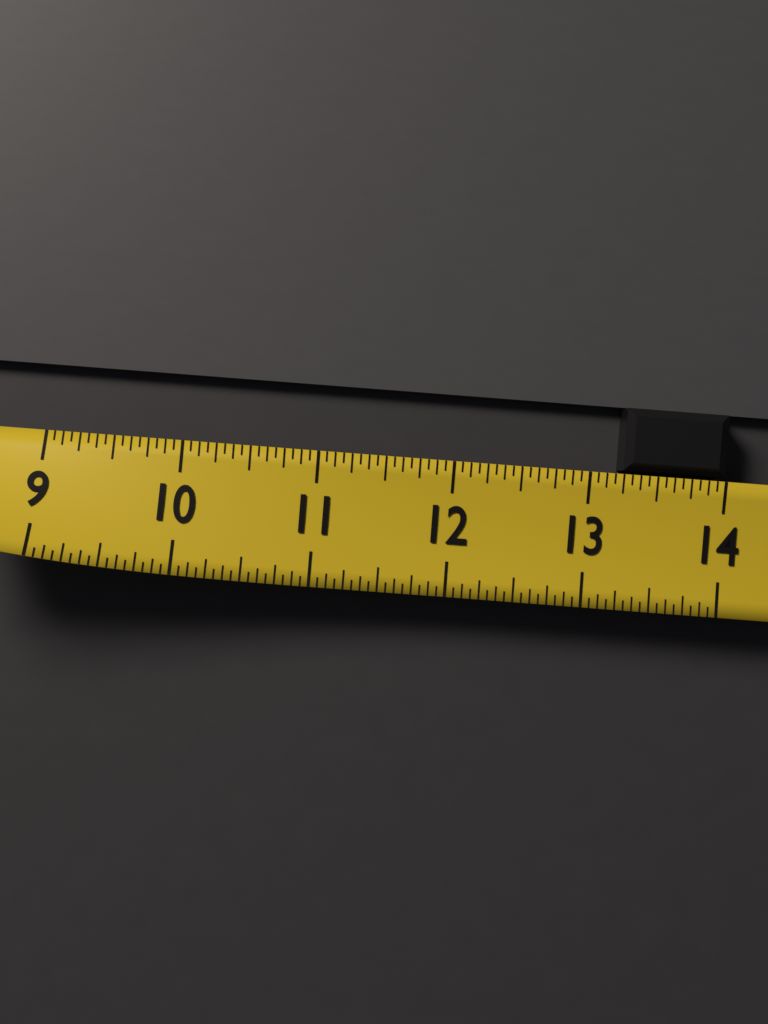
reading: 13.2500 (no unit)
